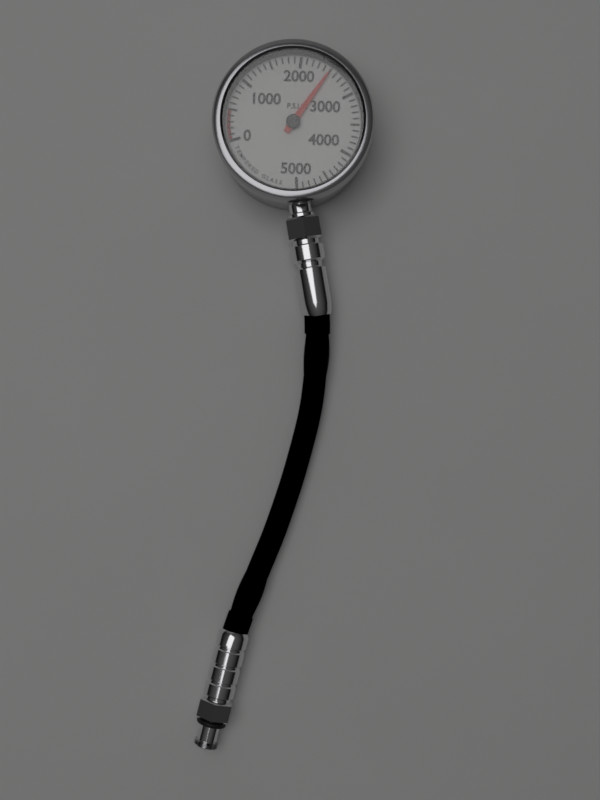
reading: 2500 psig
